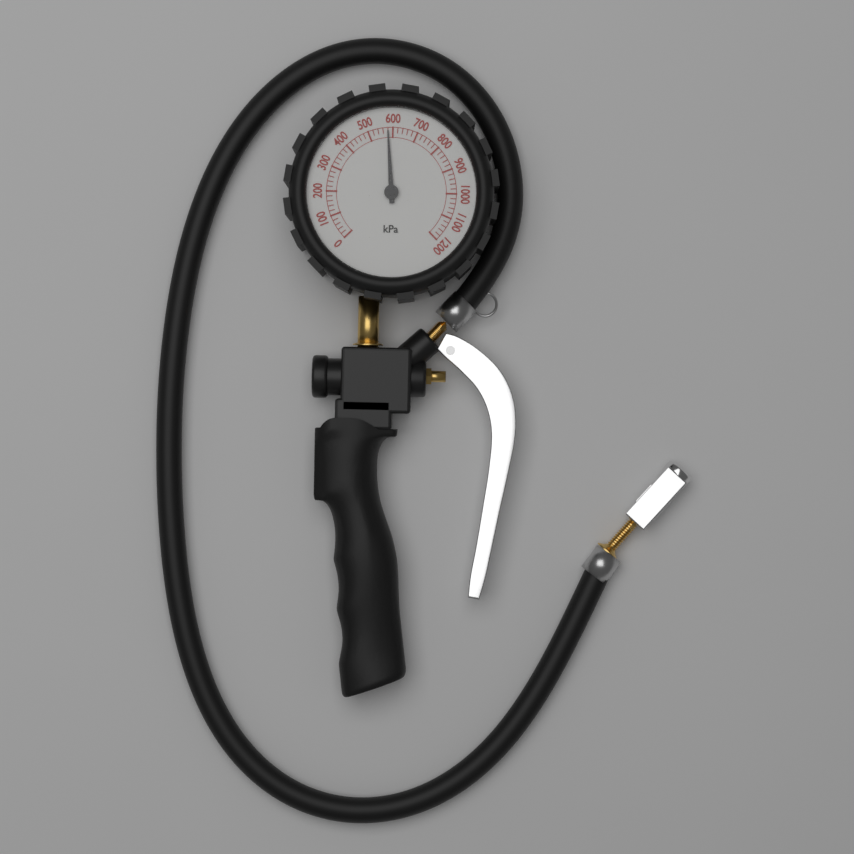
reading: 580 kPa
